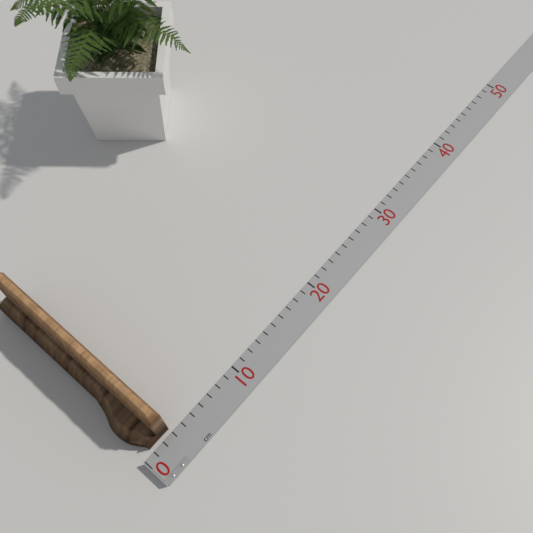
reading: 3 cm
